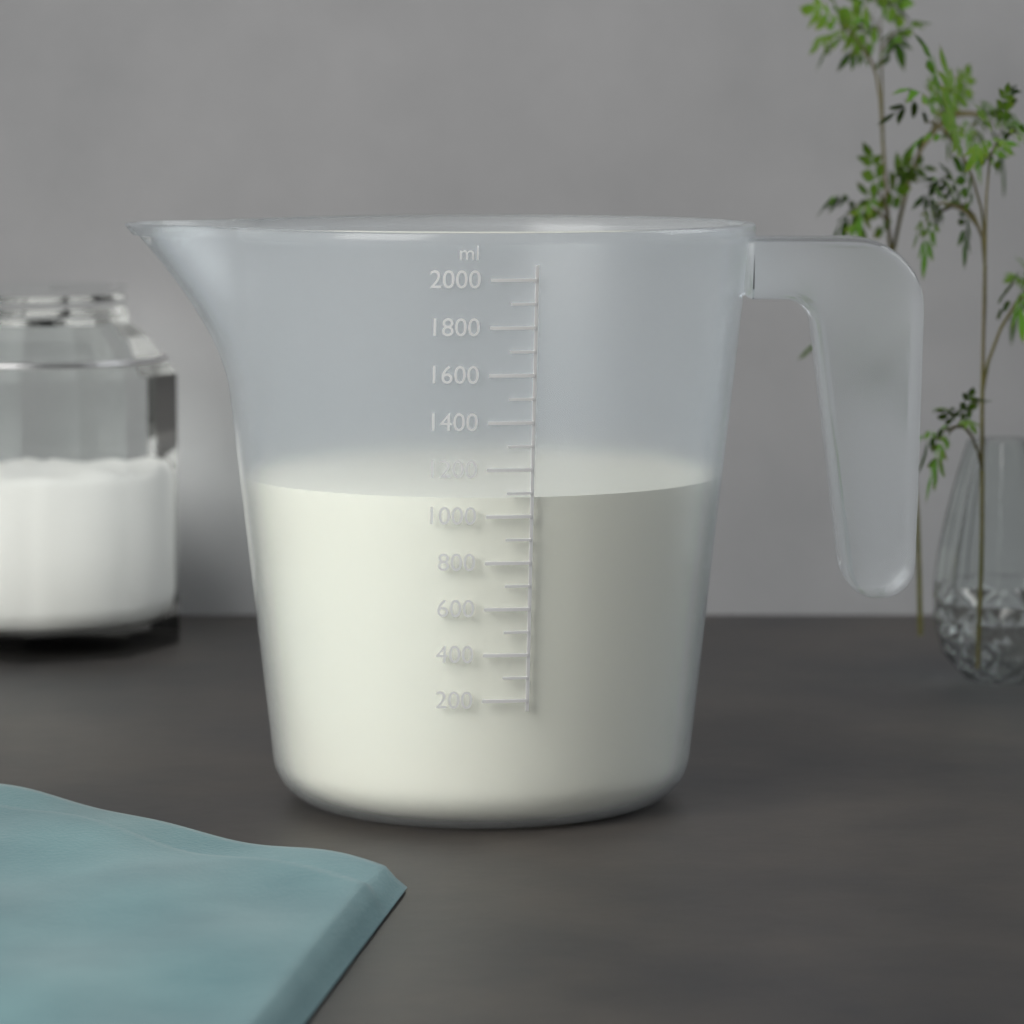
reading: 1080 ml
